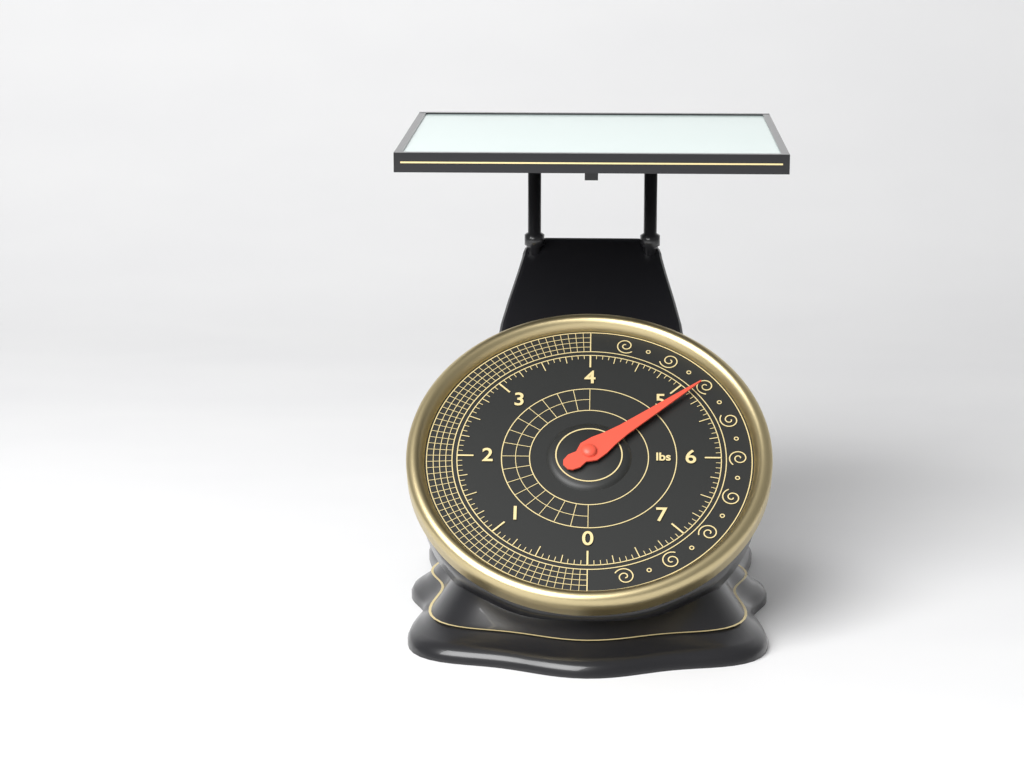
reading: 5.1250 lbs
